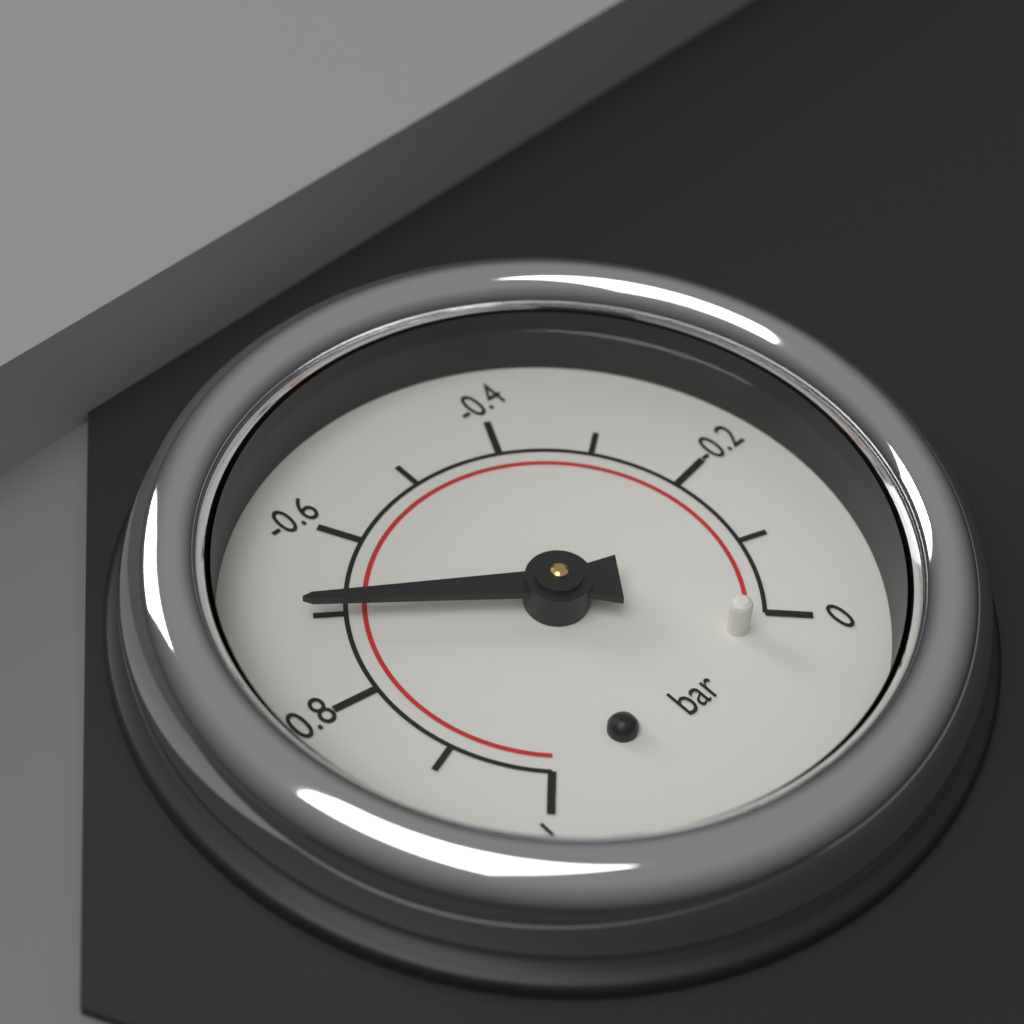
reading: -0.7 bar
